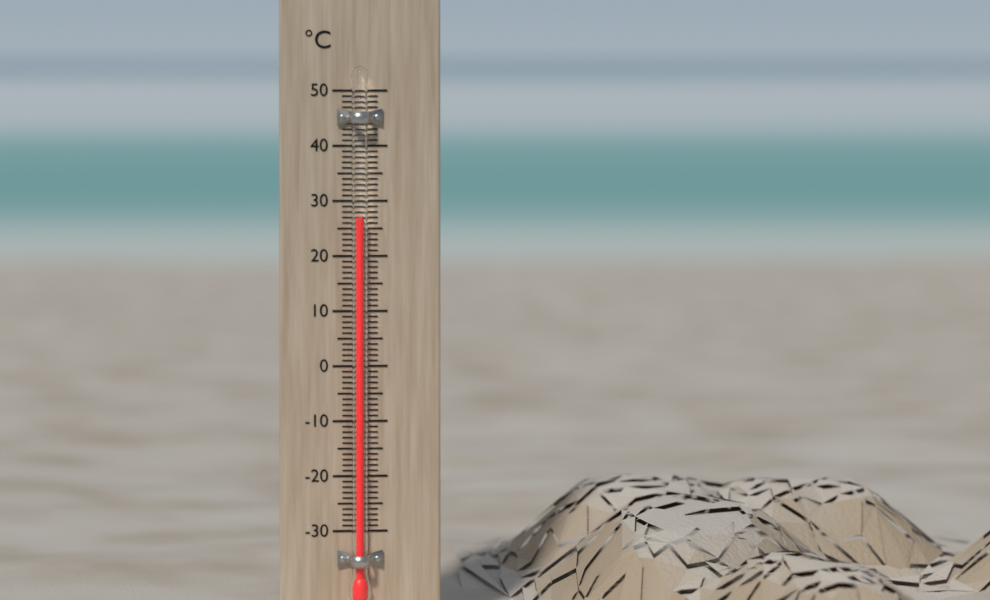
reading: 27 °C
